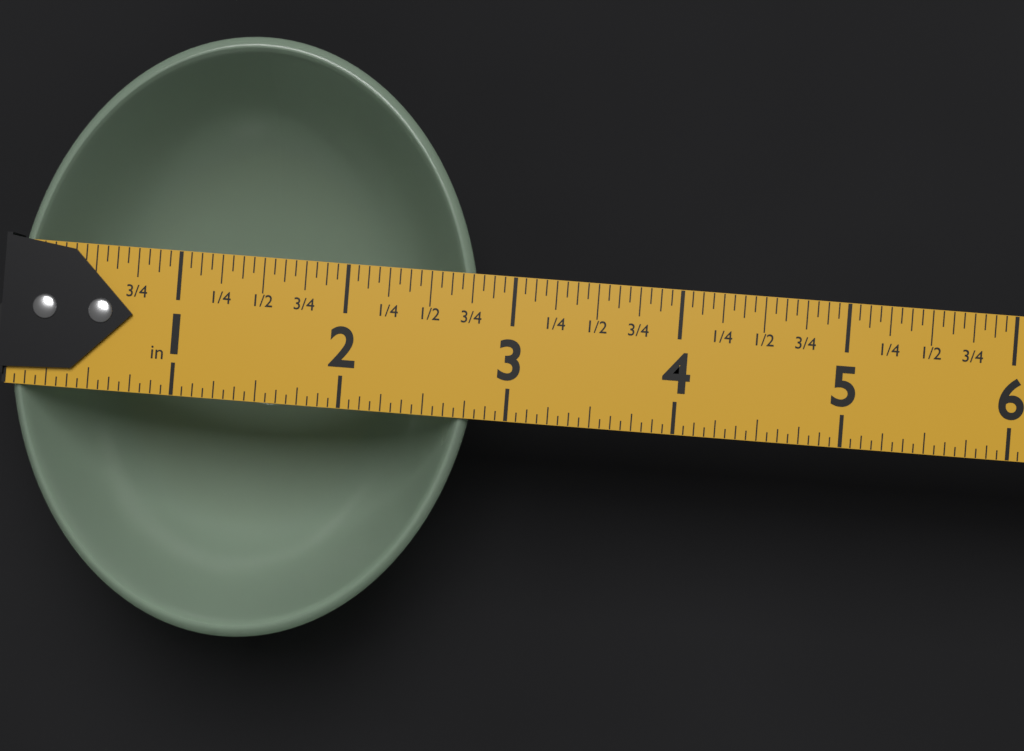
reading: 2.8125 in
